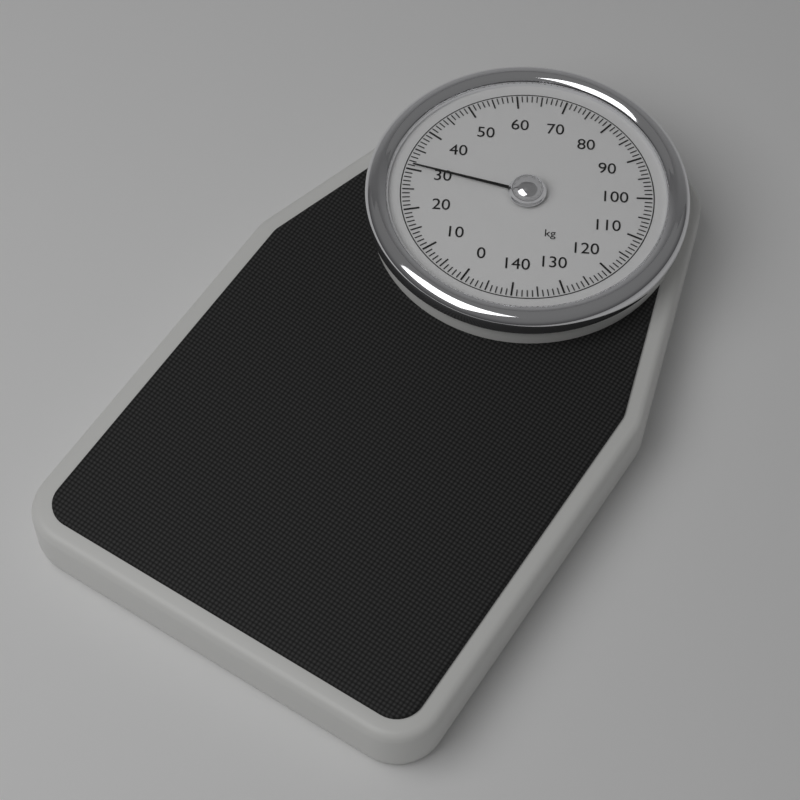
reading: 31 kg
